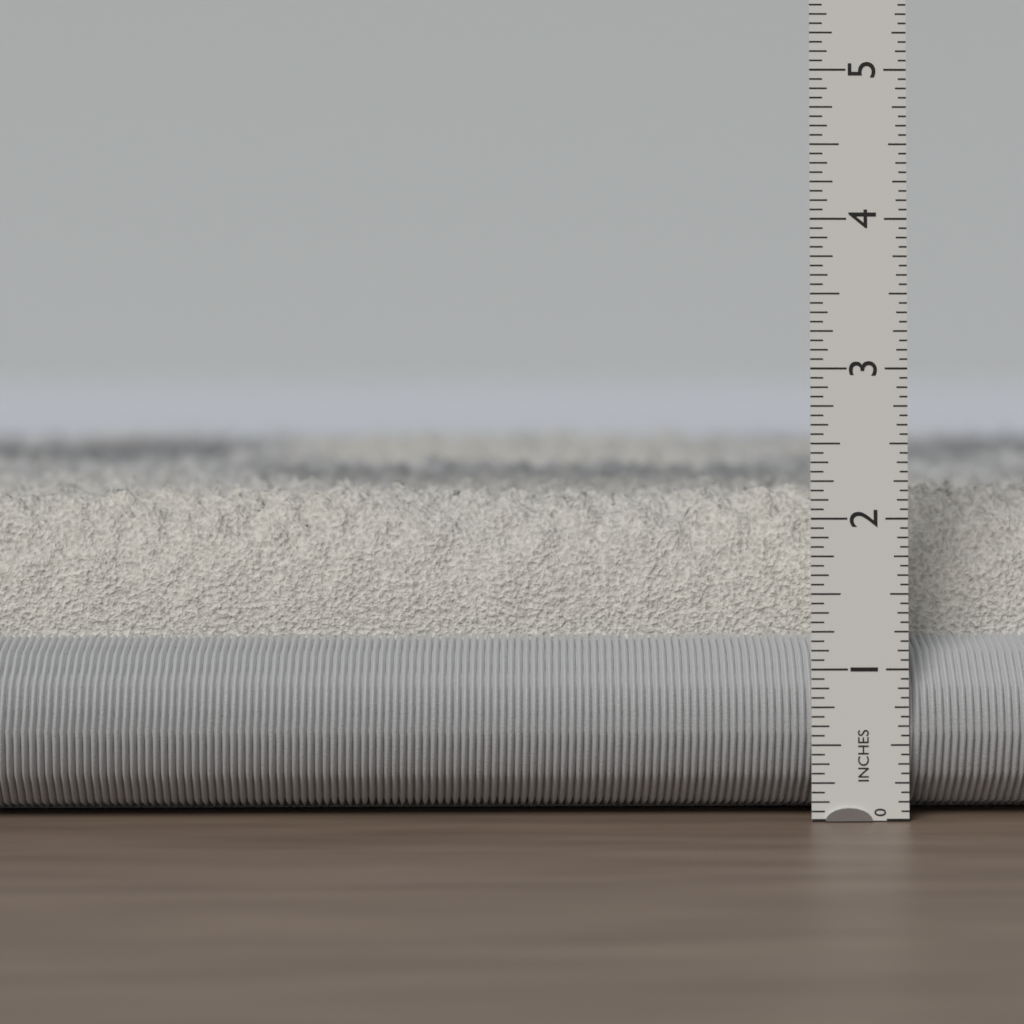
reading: 2.1875 in
